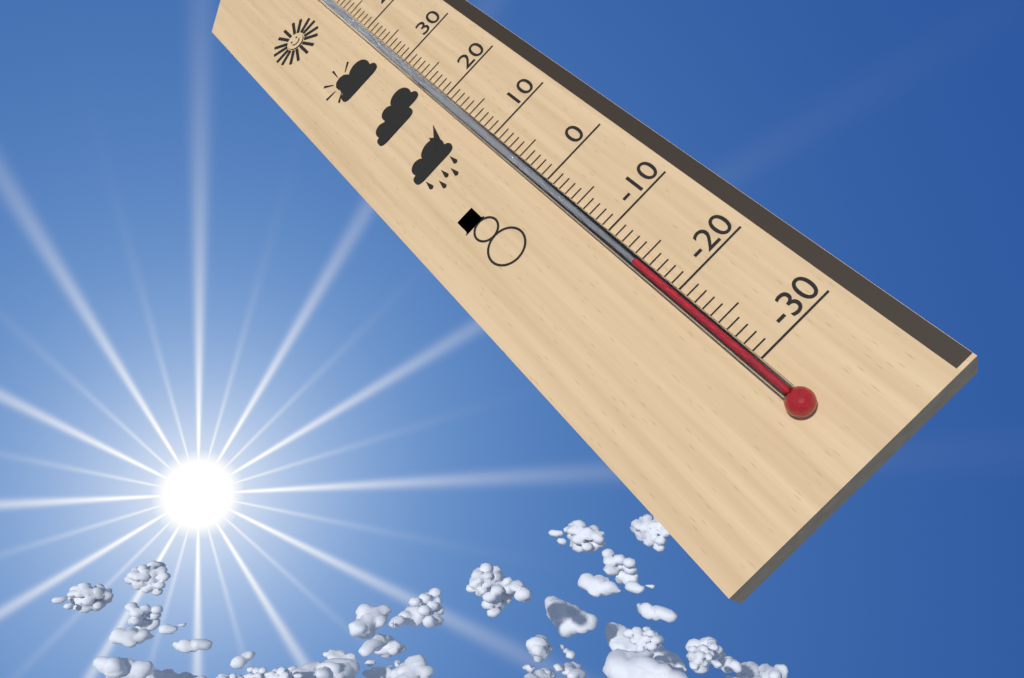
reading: -15 °C
